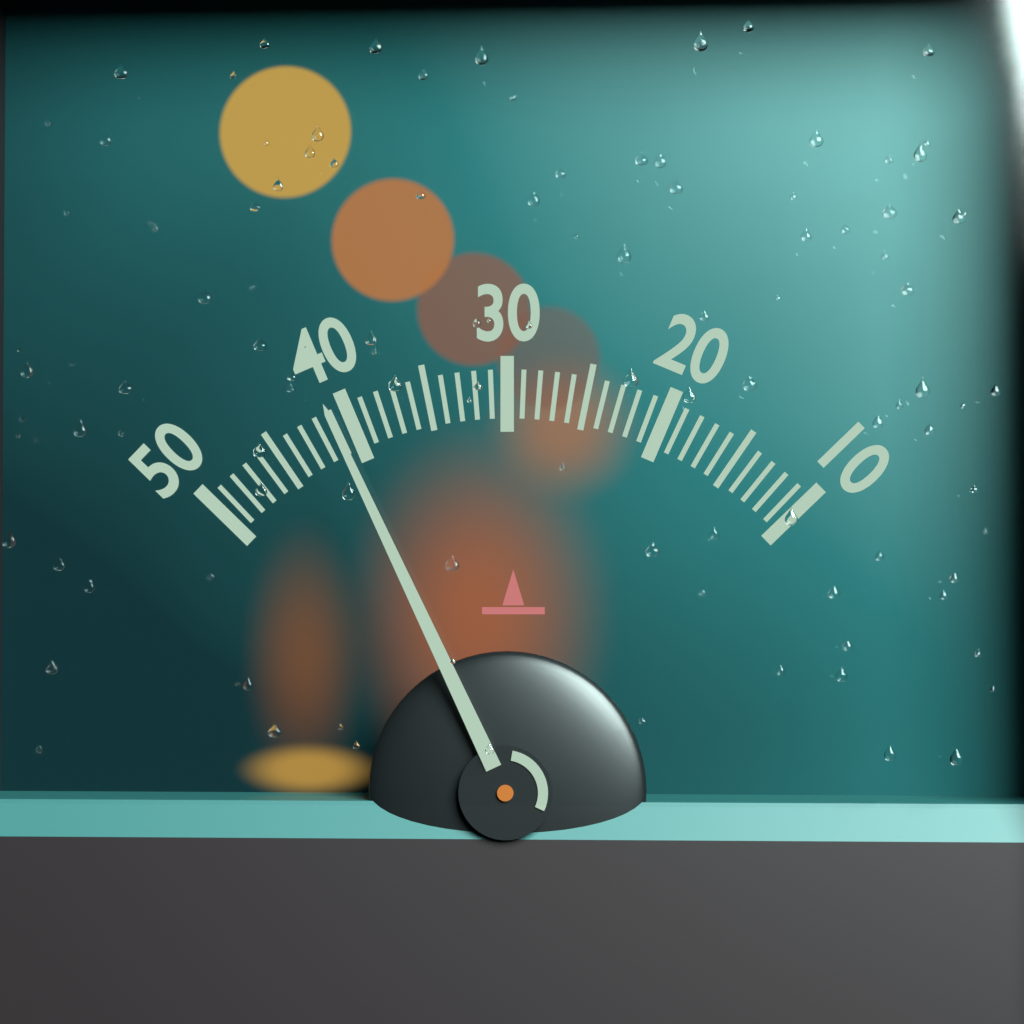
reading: 41 (no unit)
